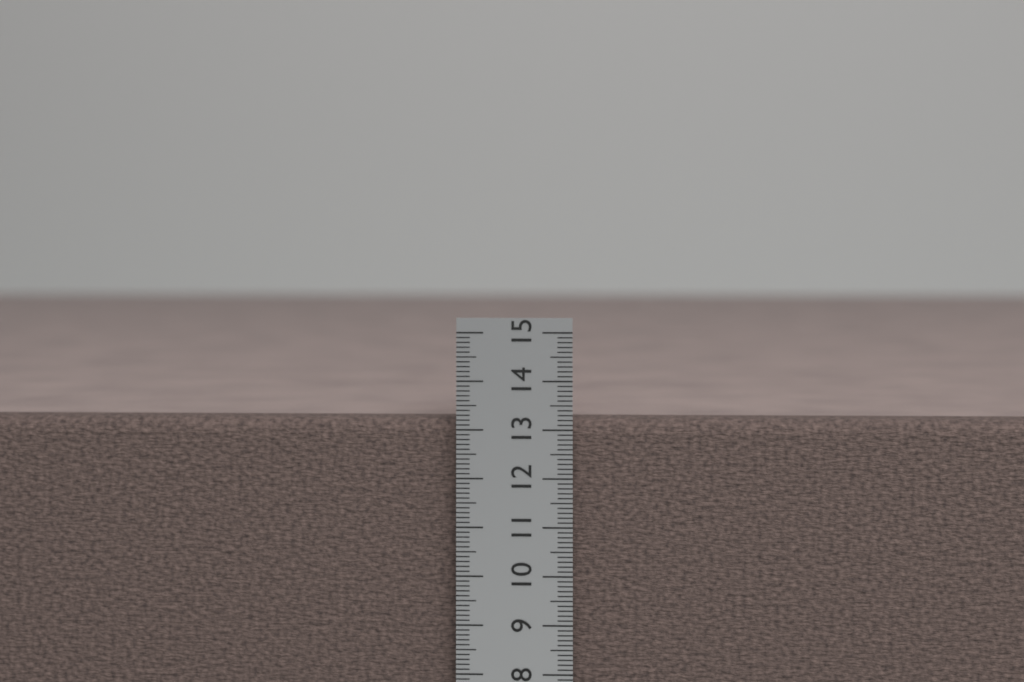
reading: 13.2 cm
